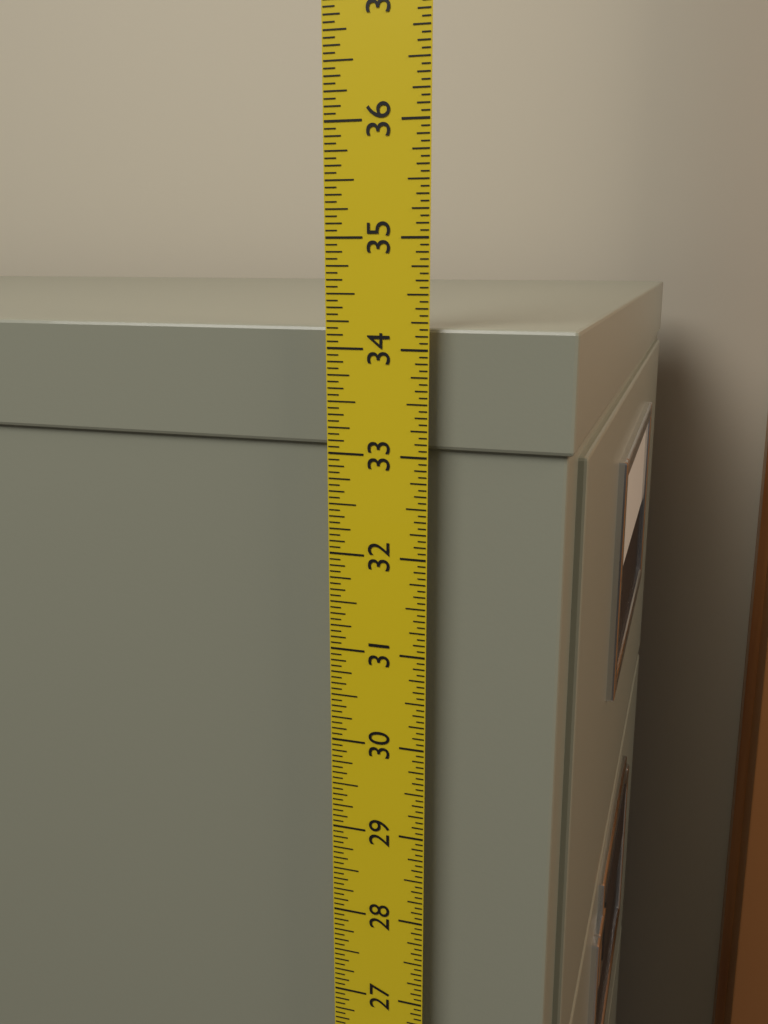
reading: 34.1875 in
